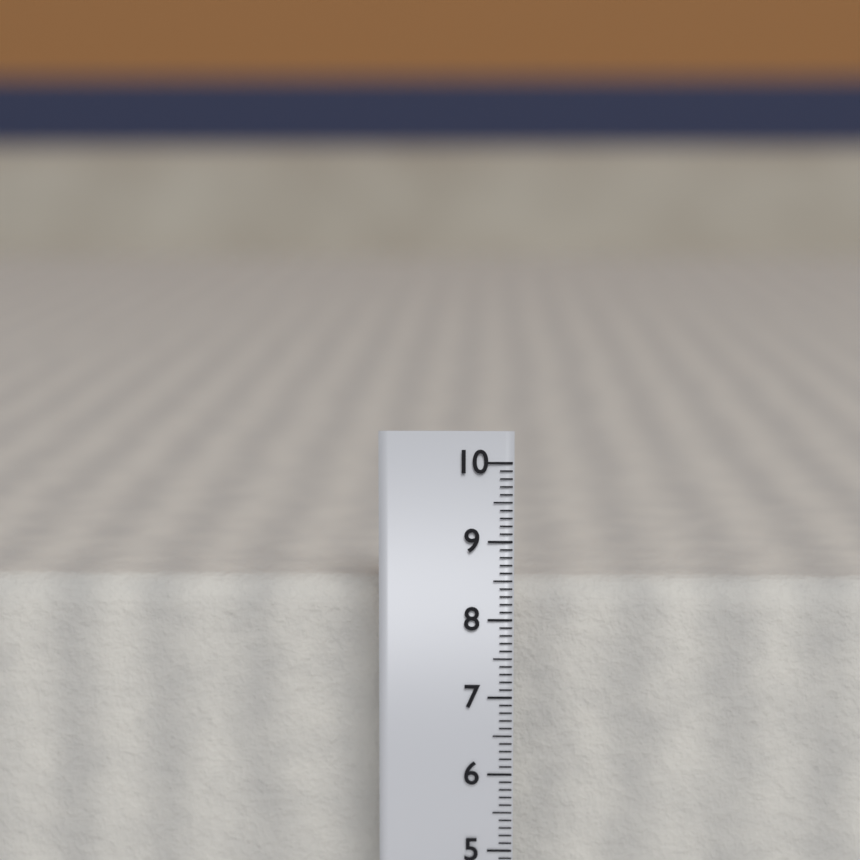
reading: 8.4 cm
